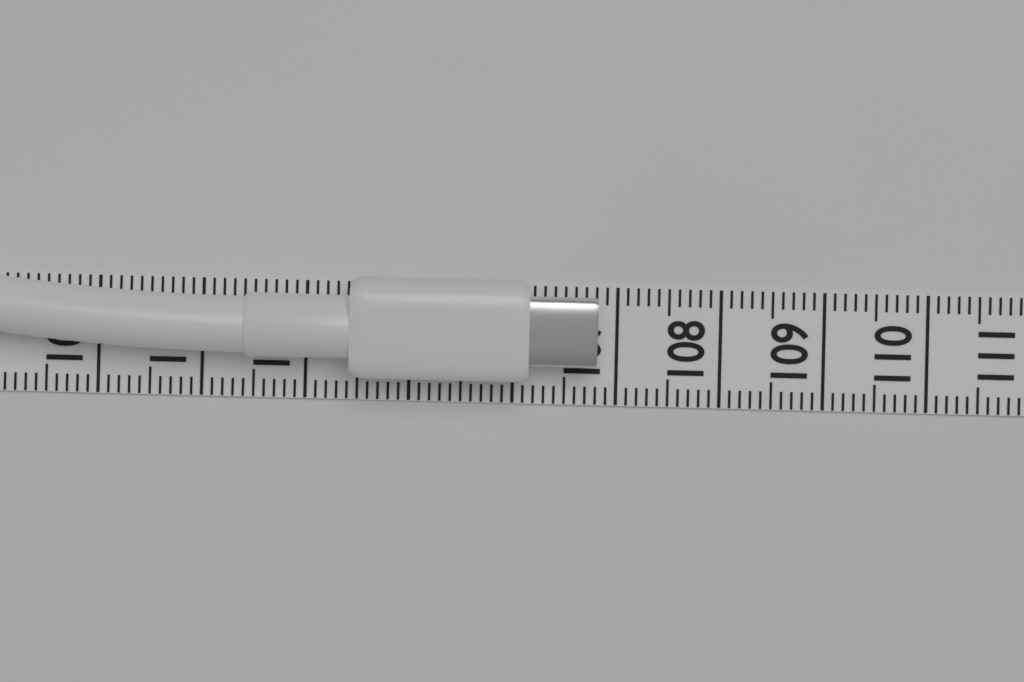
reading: 106.8 (no unit)
